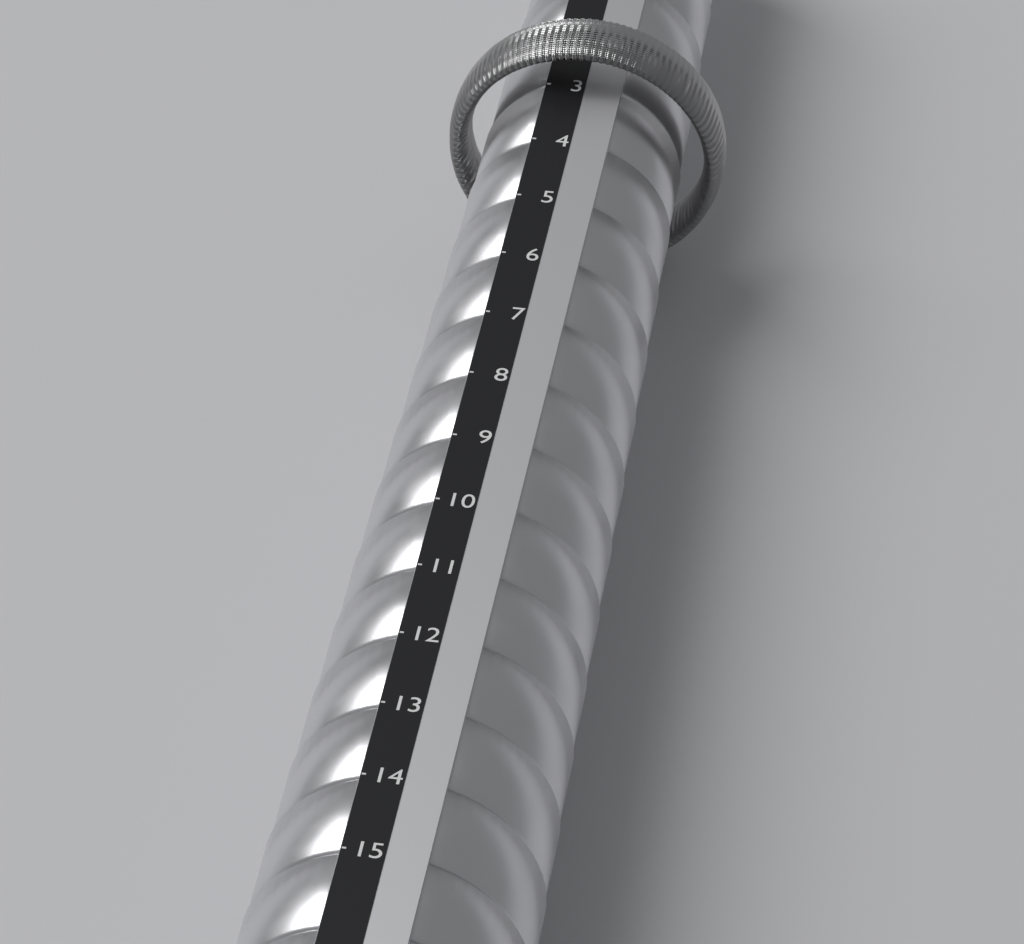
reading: 3 (no unit)
